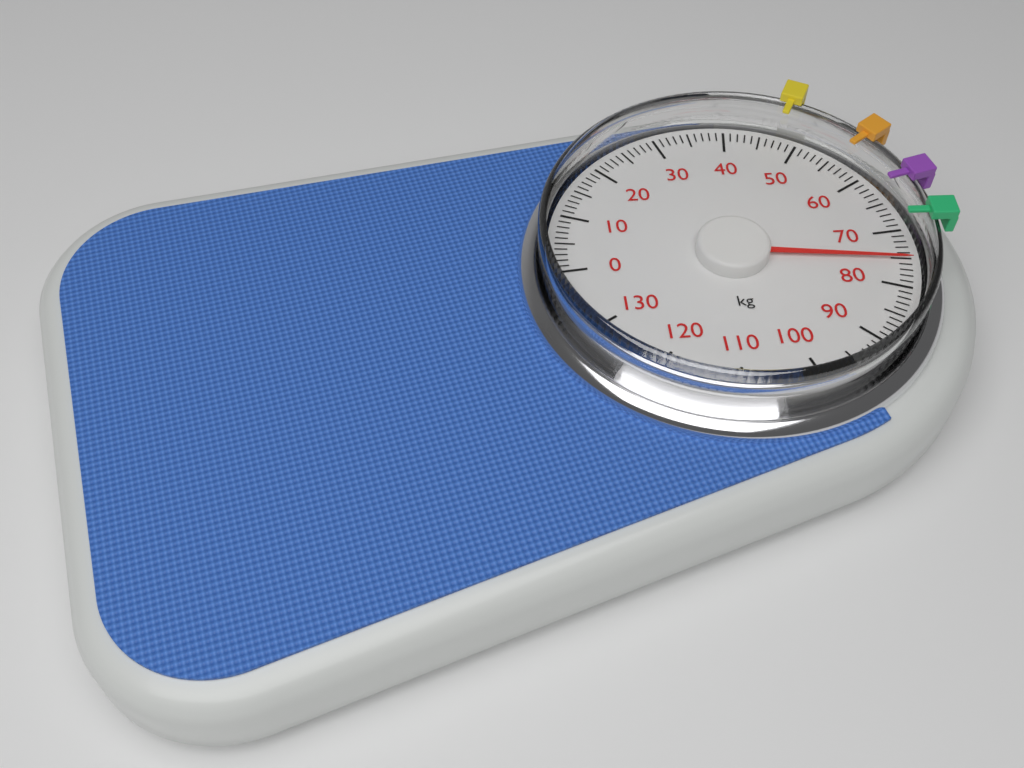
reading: 75 kg
